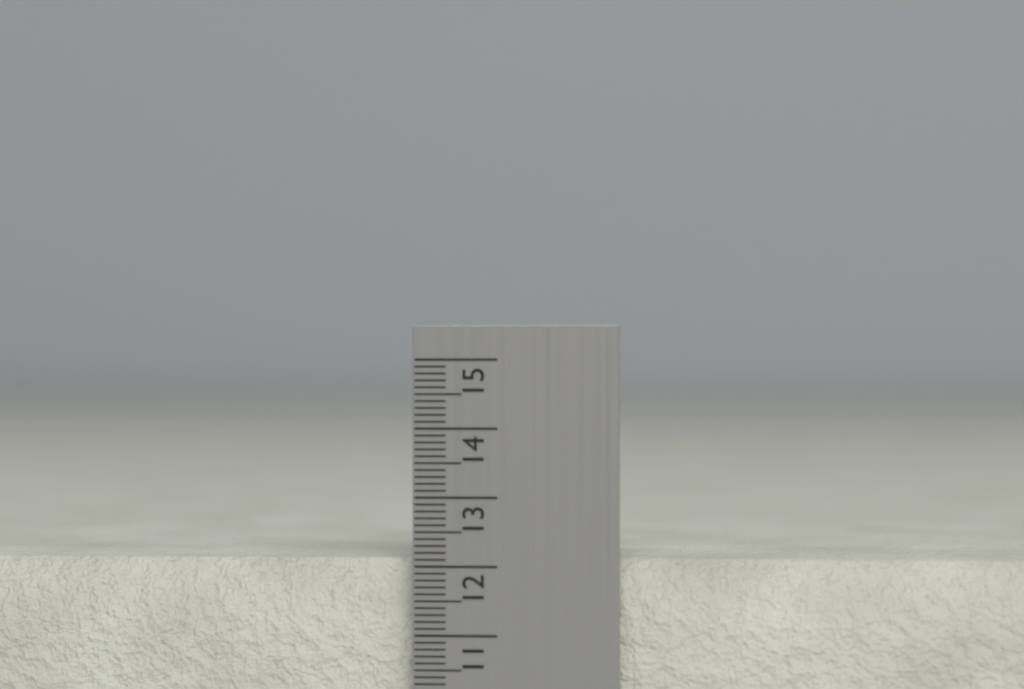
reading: 12.1 cm
